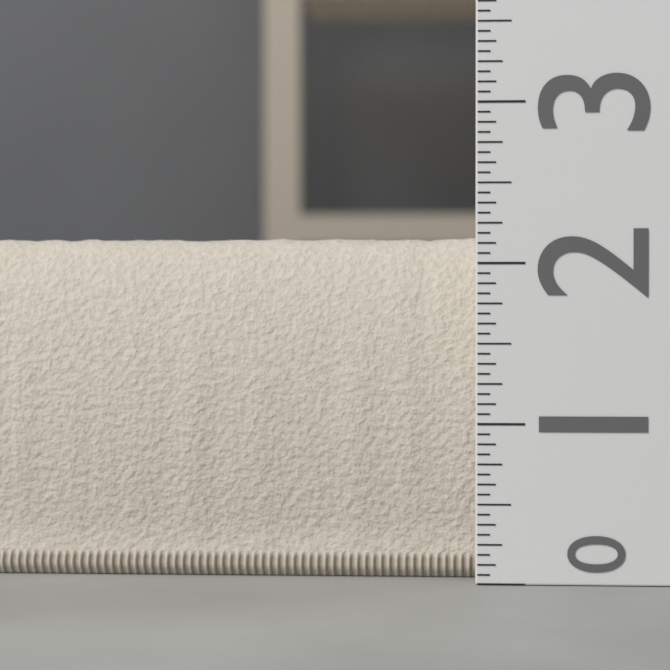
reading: 2.1875 (no unit)
